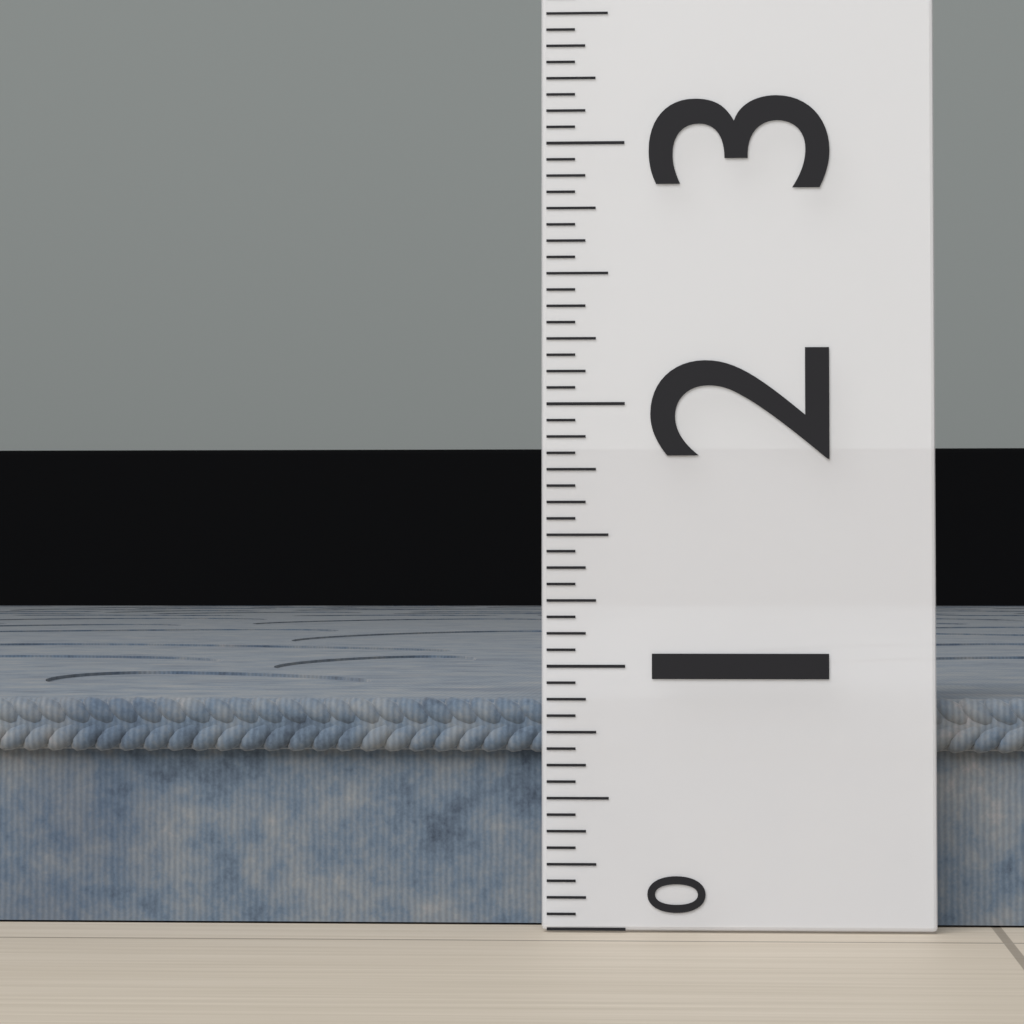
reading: 0.8750 (no unit)
